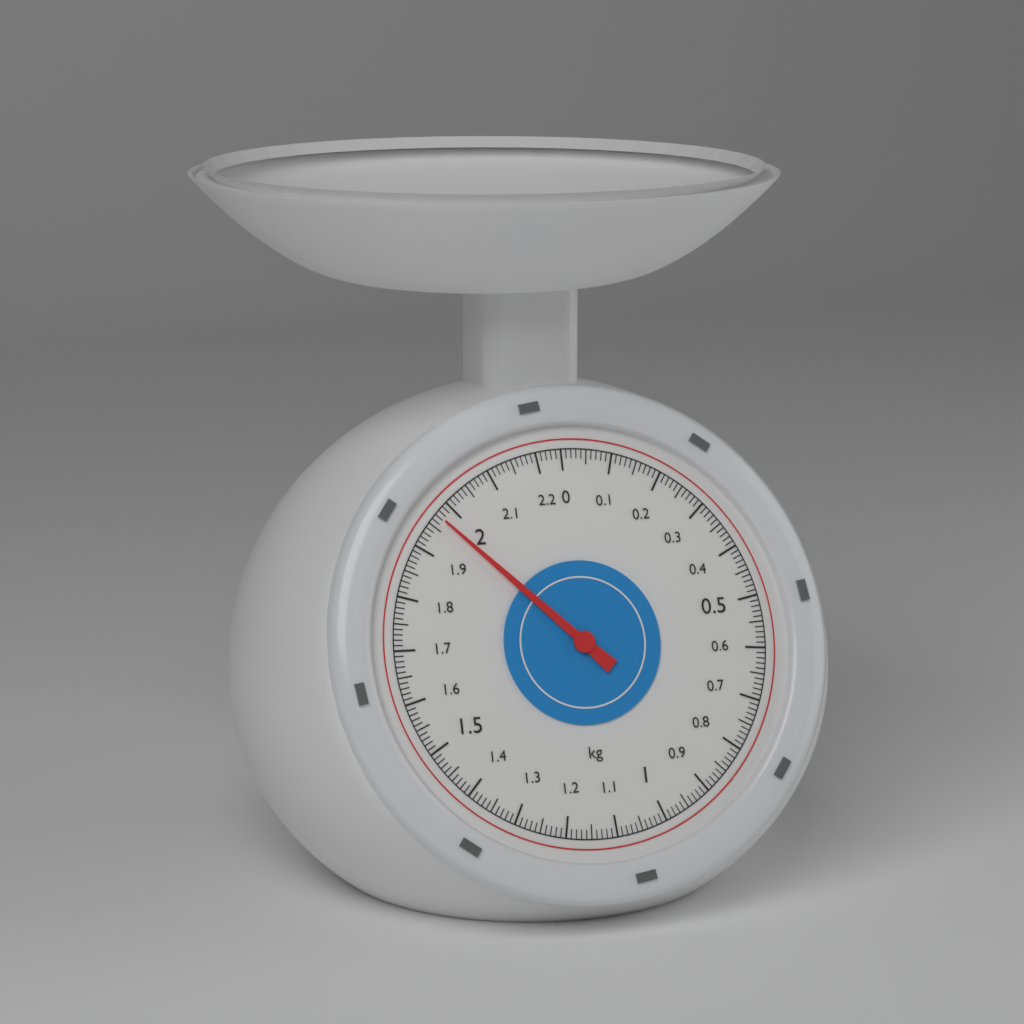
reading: 1.97 kg
